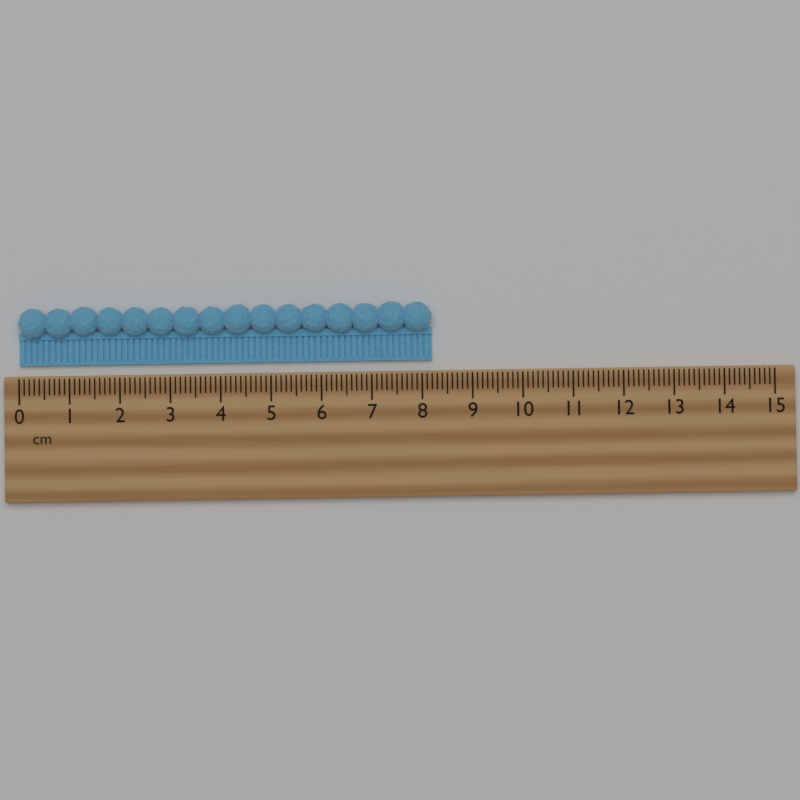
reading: 8.2 cm
